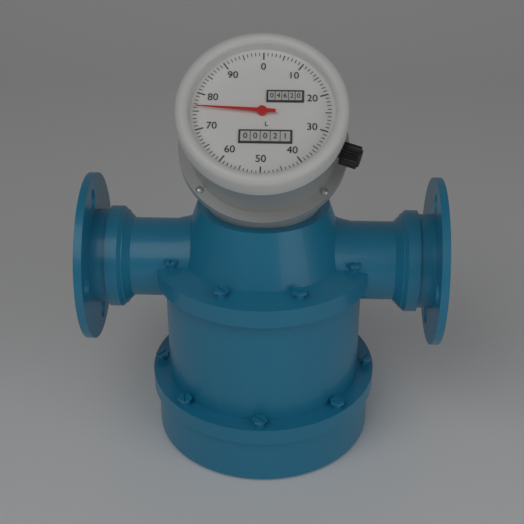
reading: 76 L
